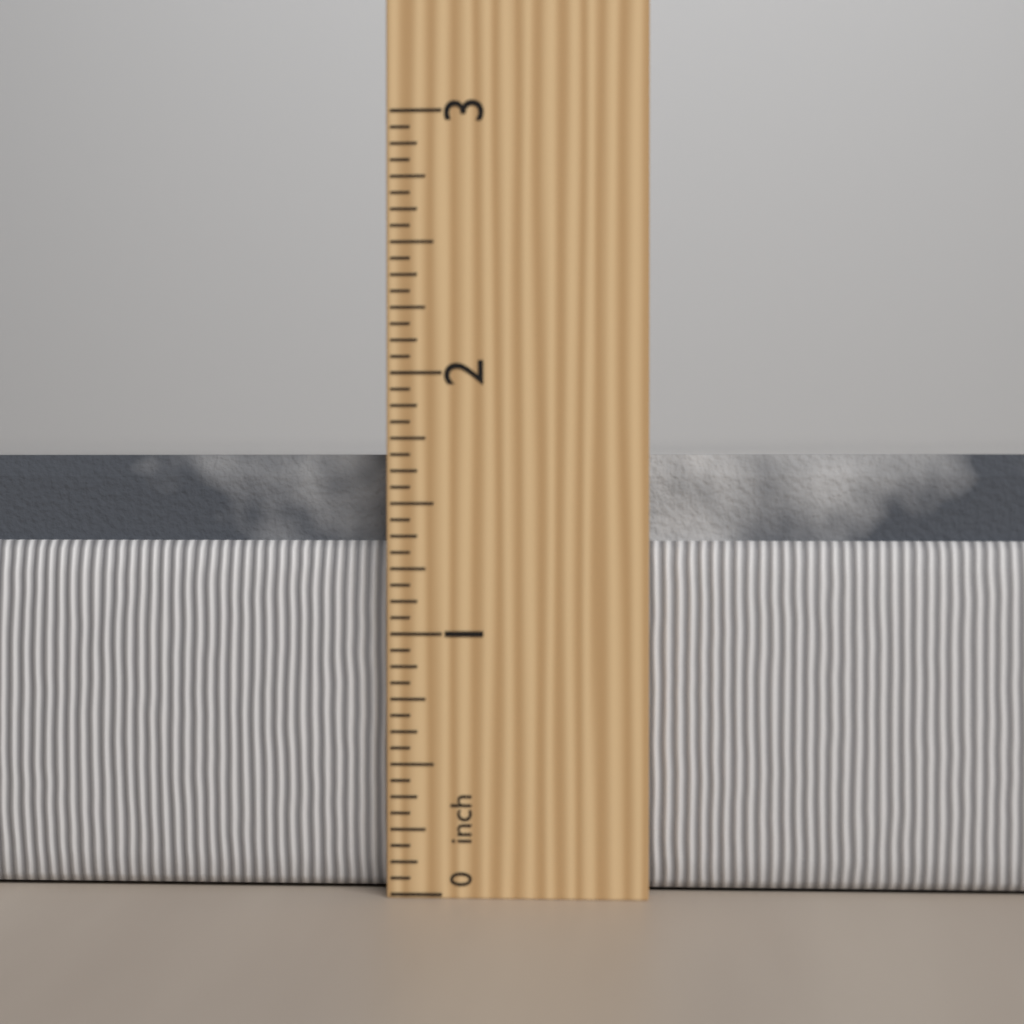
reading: 1.6875 in
